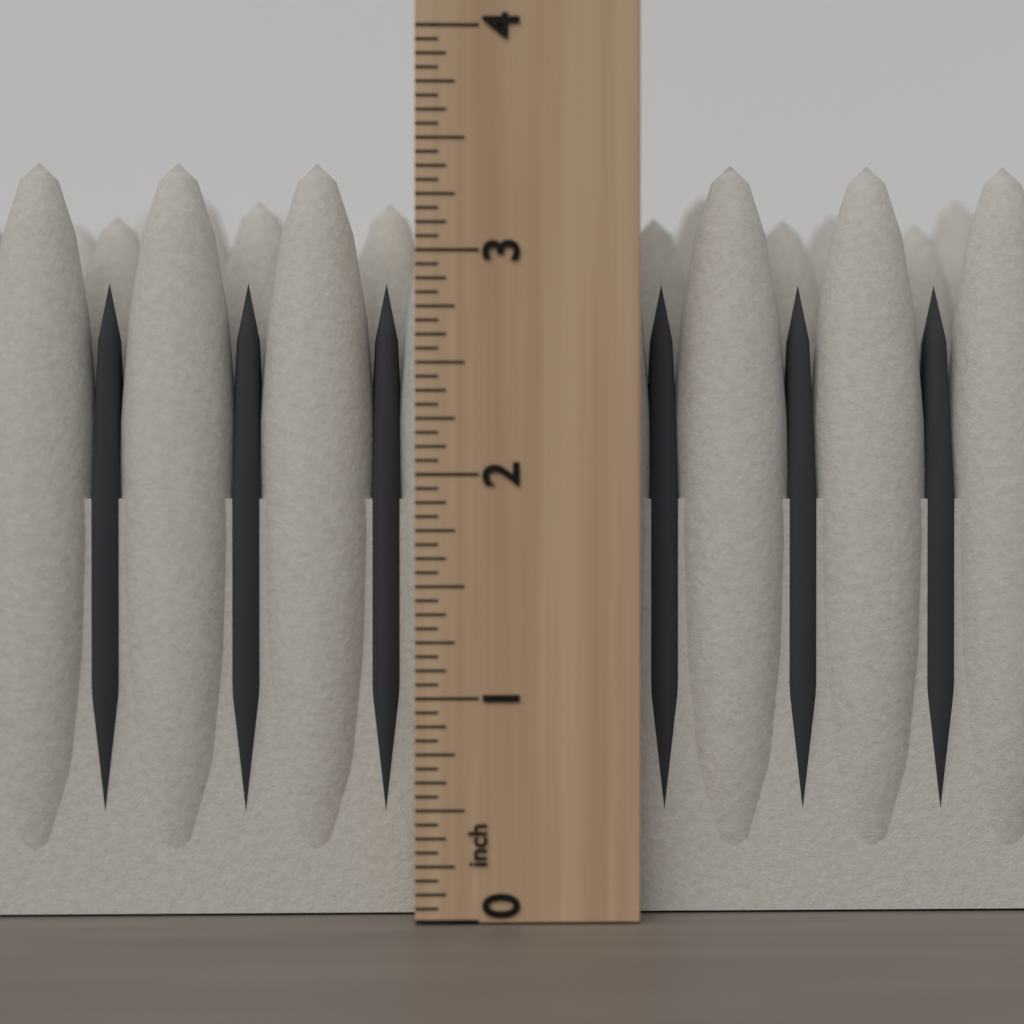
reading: 3.4375 inch
